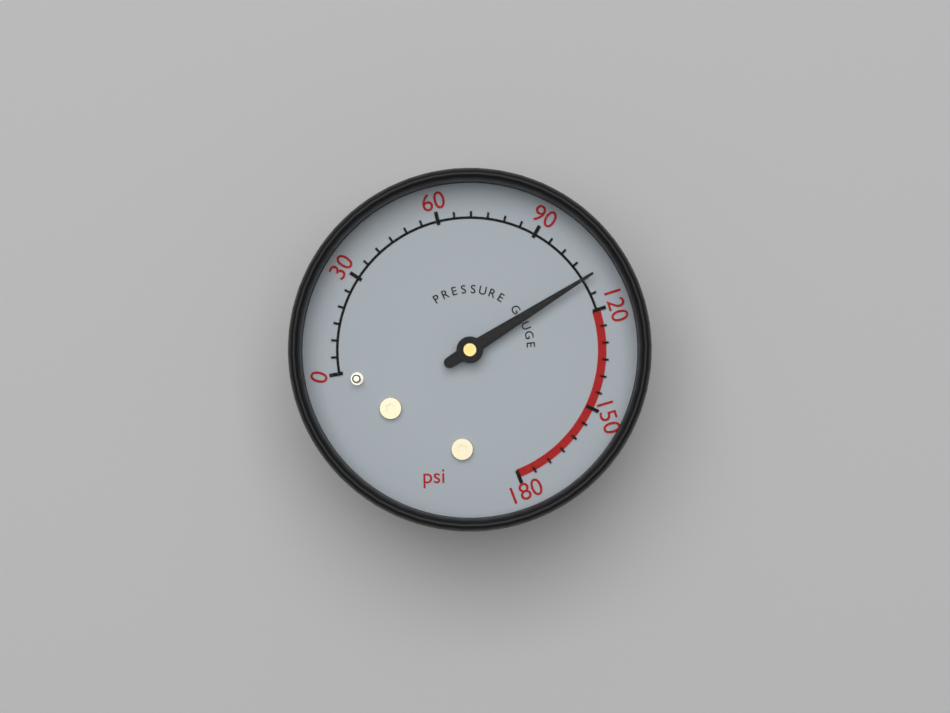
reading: 110 psi
